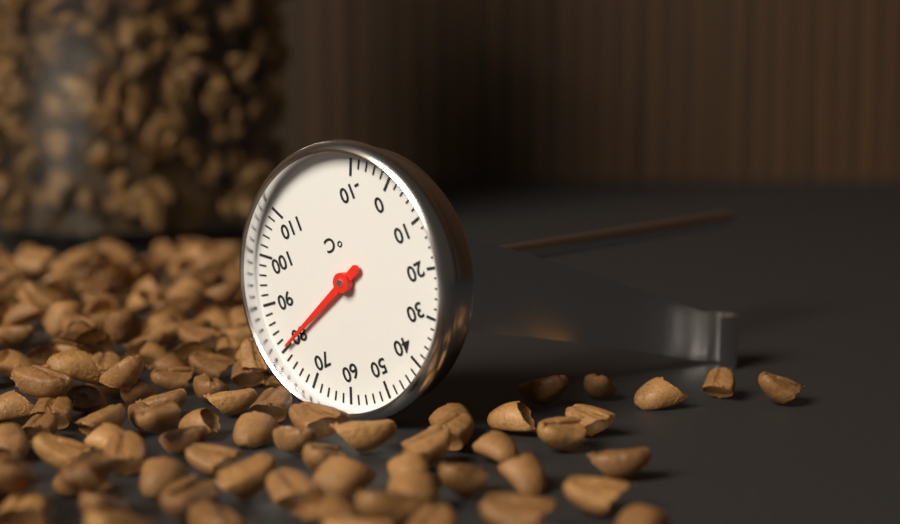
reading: 80 °C
